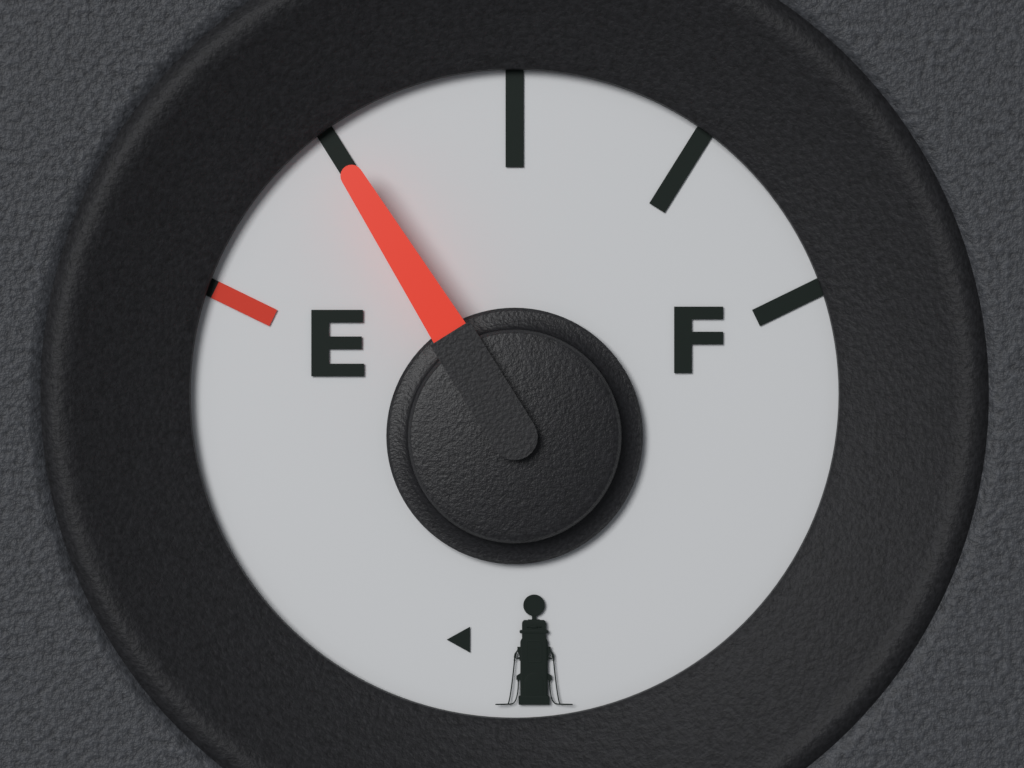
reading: 0.25 (no unit)
